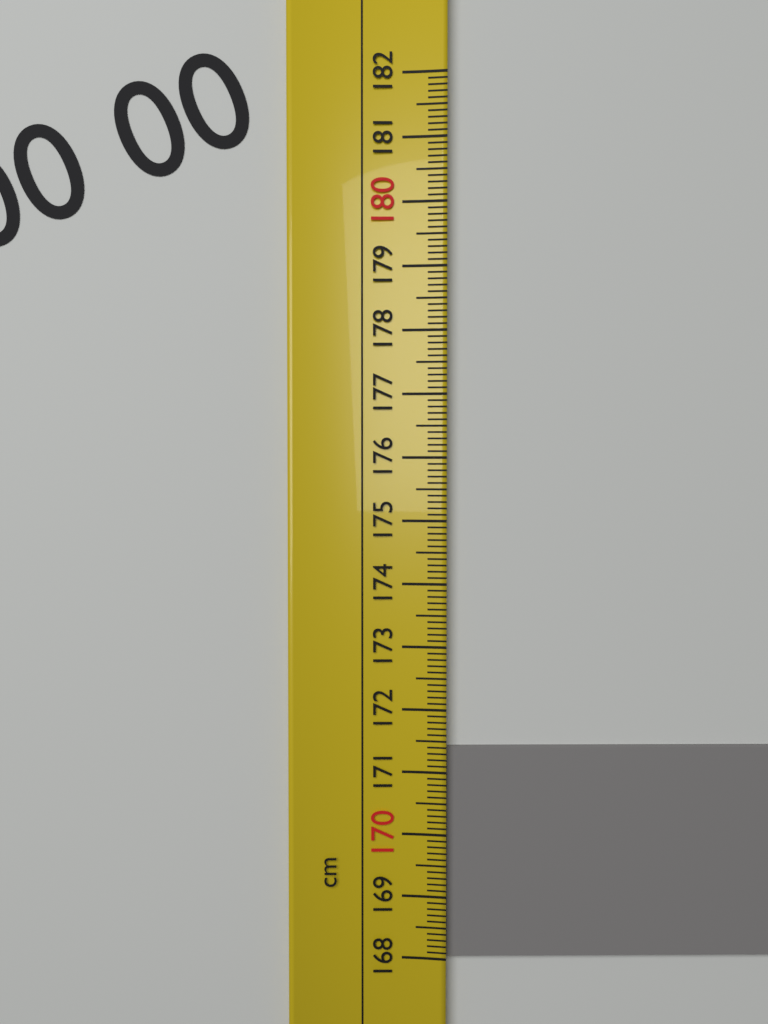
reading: 171.4 cm
